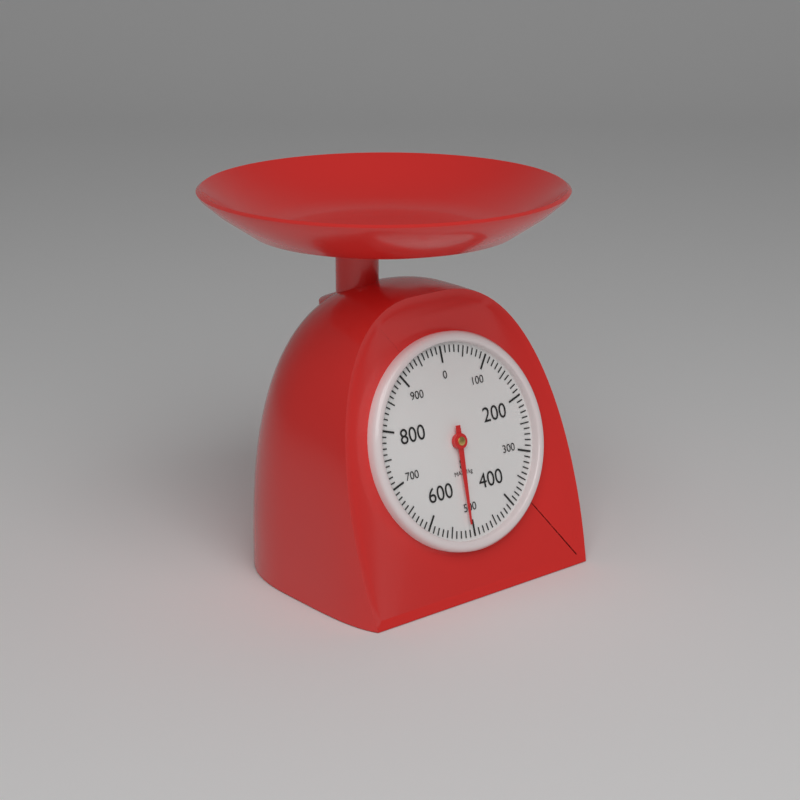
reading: 510 g
